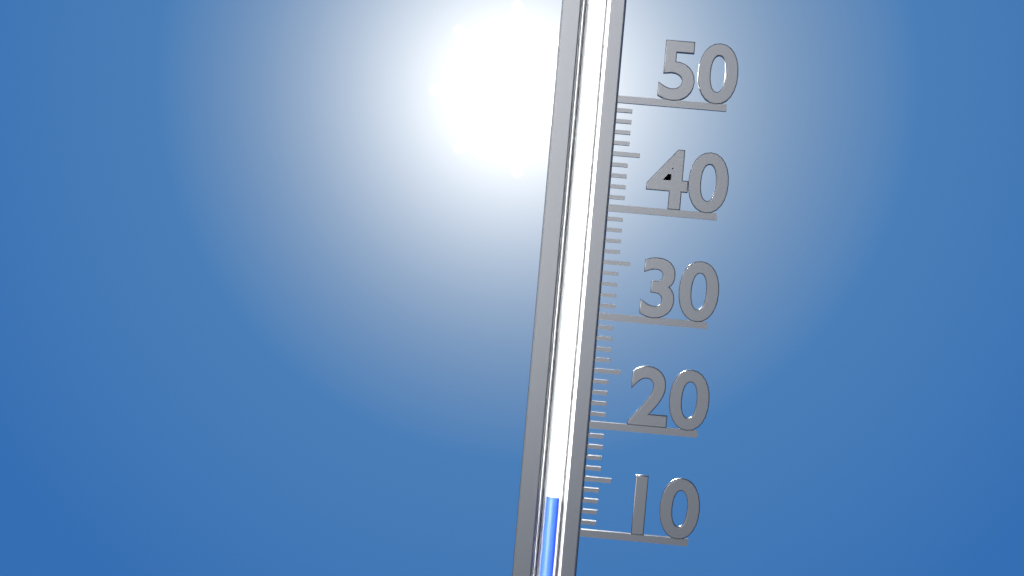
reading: 13 (no unit)
